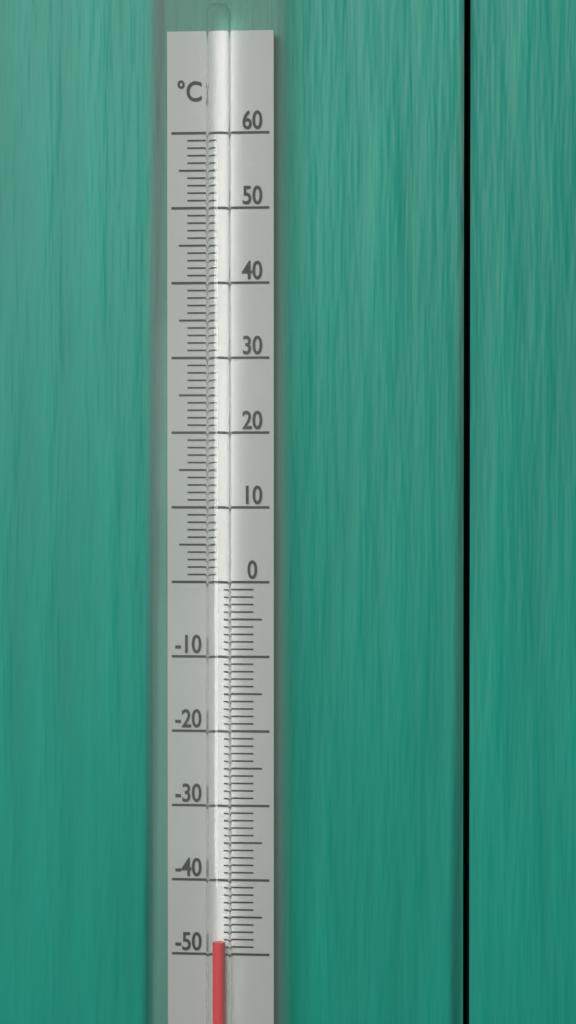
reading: -48 °C
